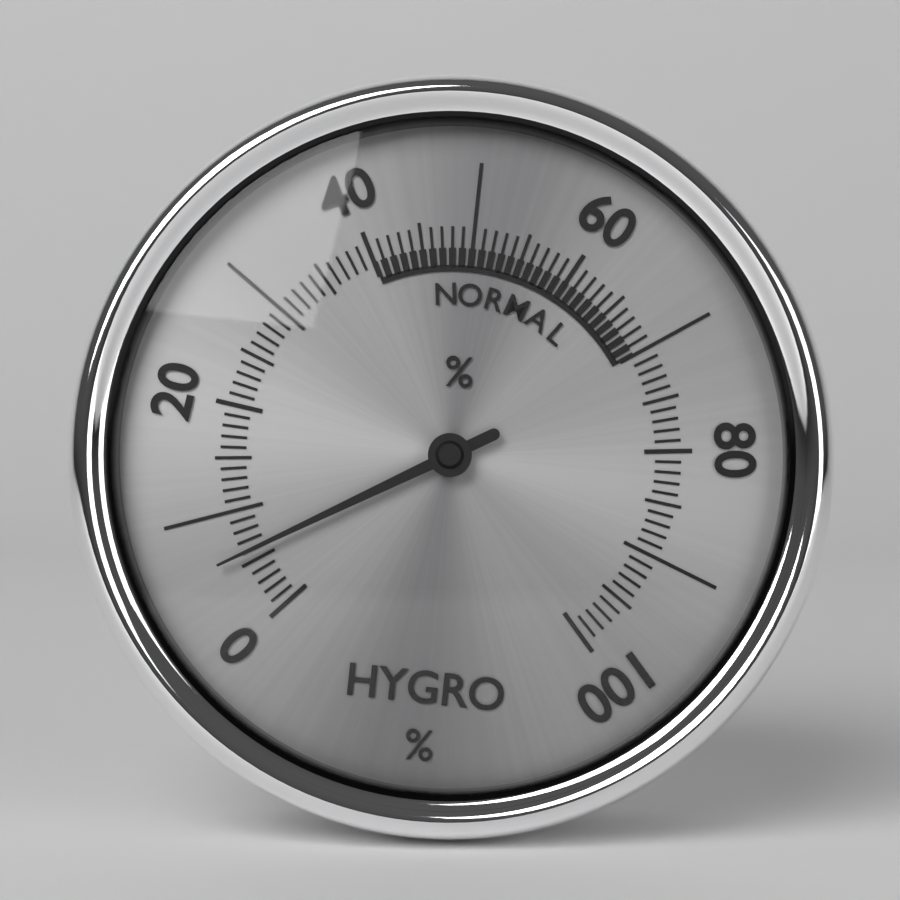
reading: 6 %
